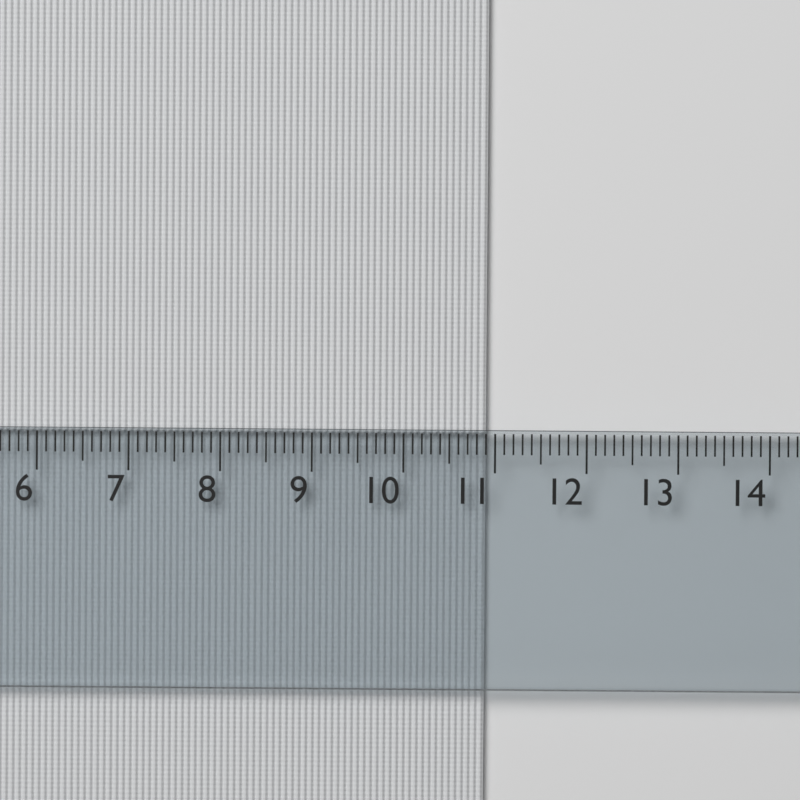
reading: 10.9 cm
